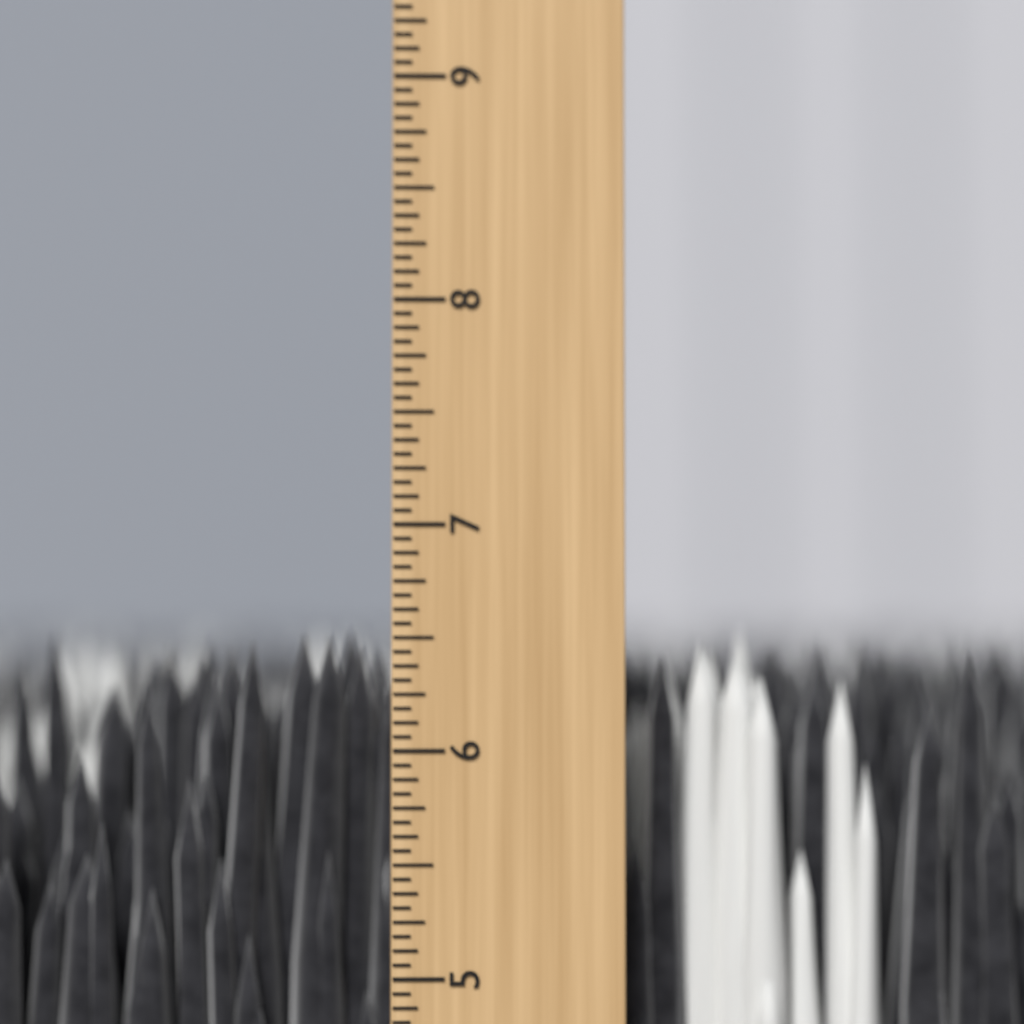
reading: 6.5625 inch
